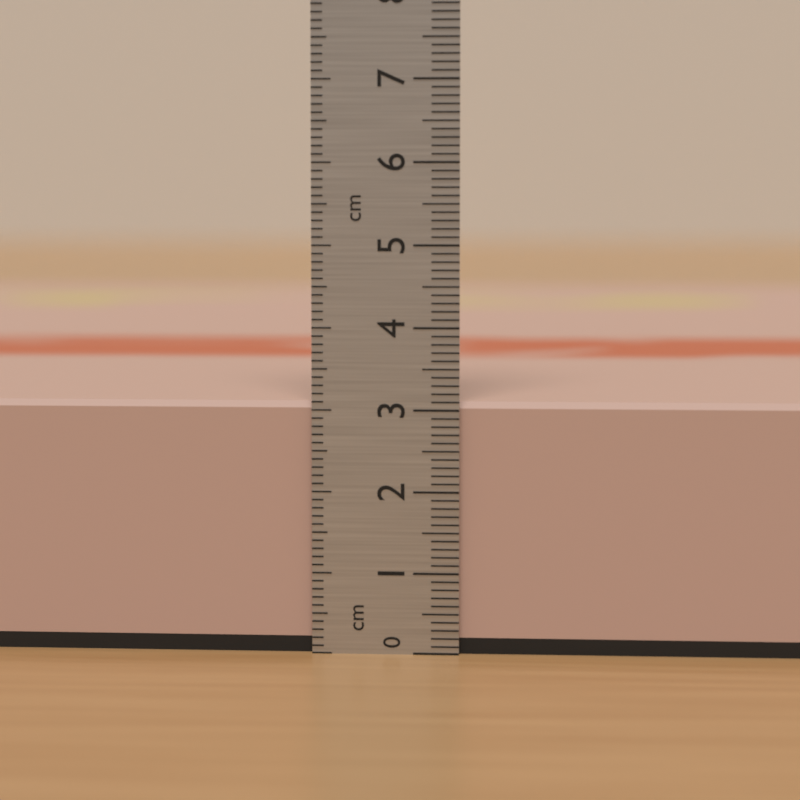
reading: 3.1 cm
